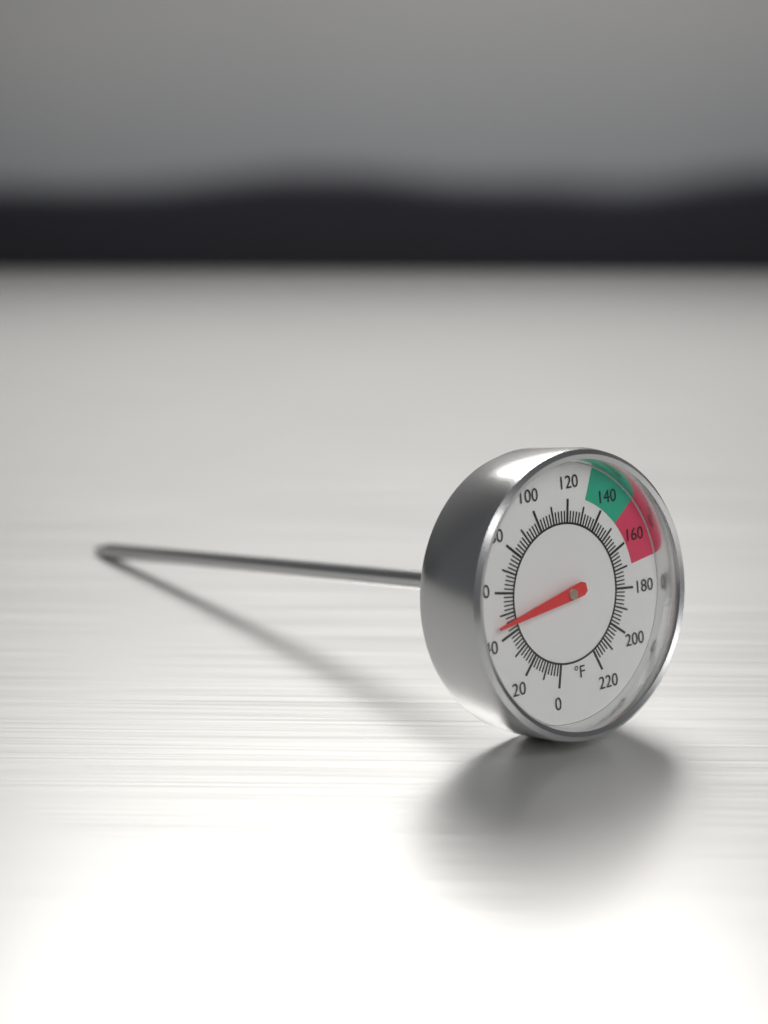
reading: 46 °F
